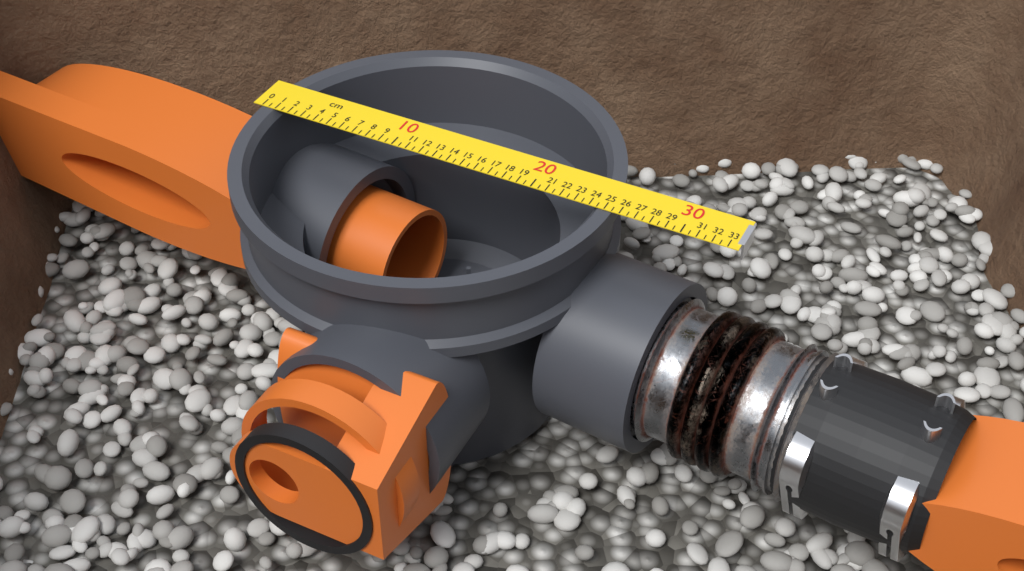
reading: 25.5 cm
